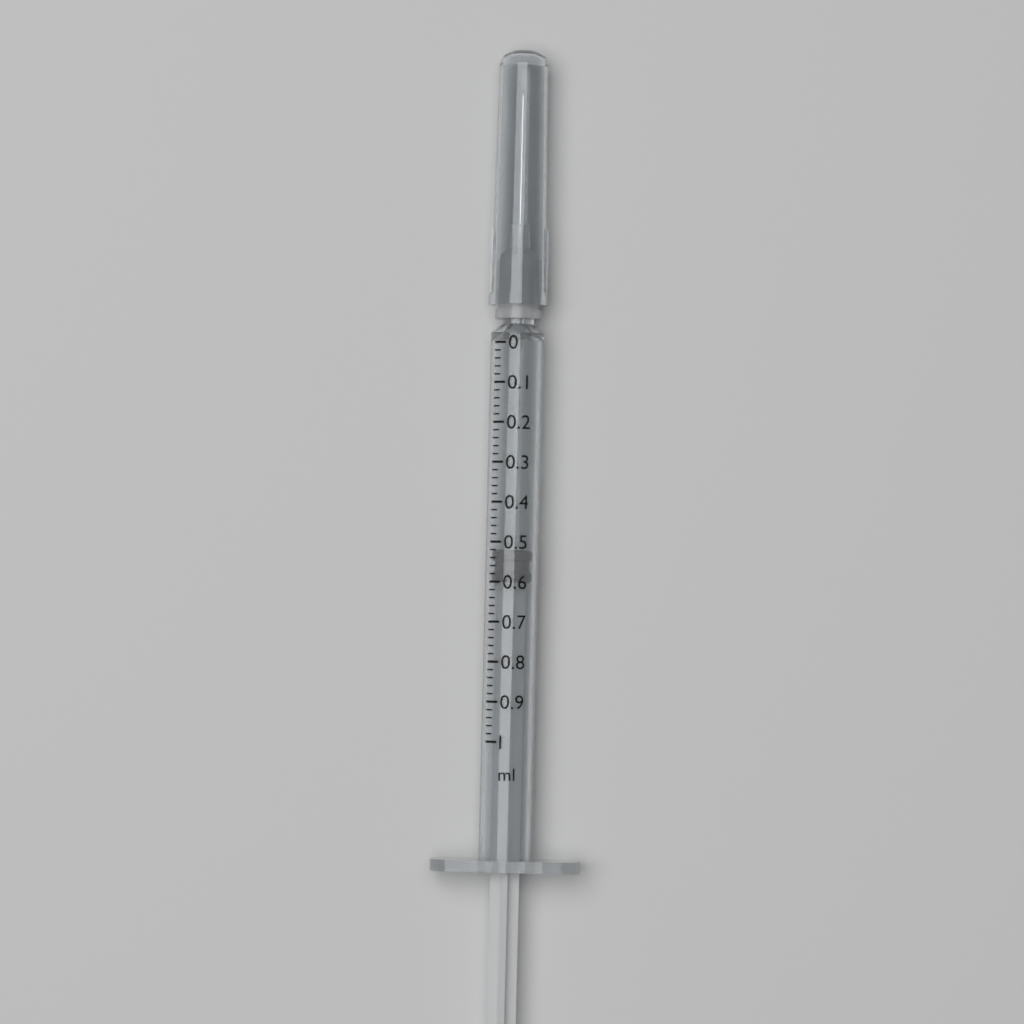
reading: 0.52 ml
